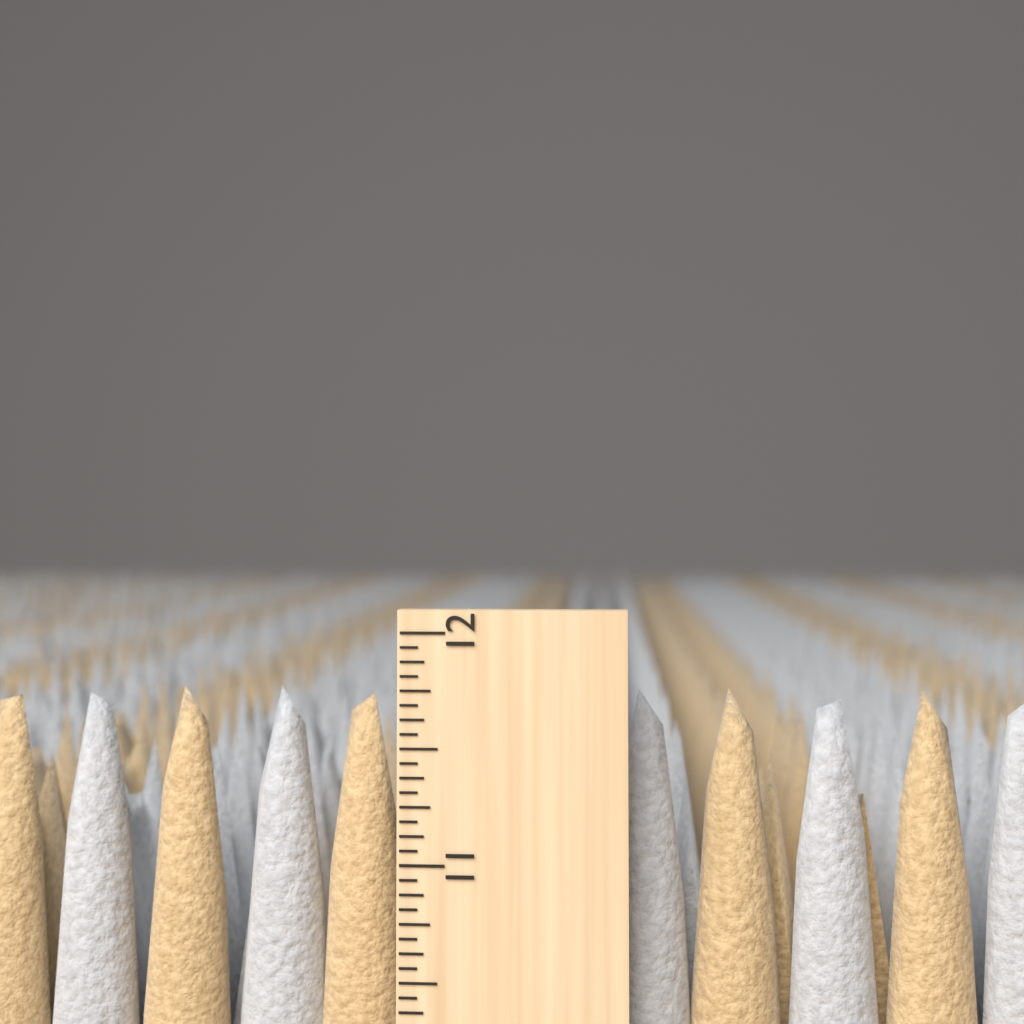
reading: 11.7500 inch
